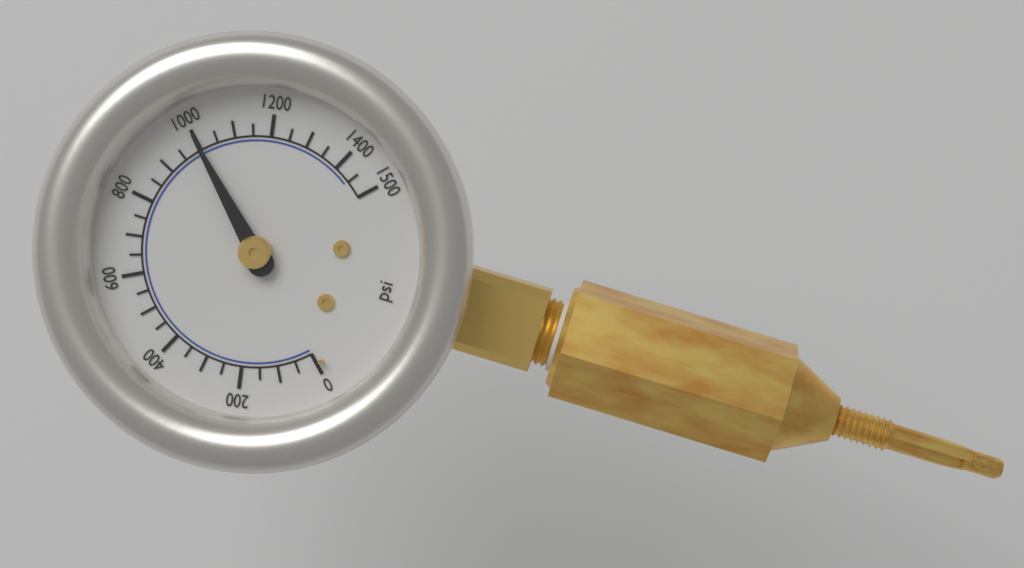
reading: 1000 psi
